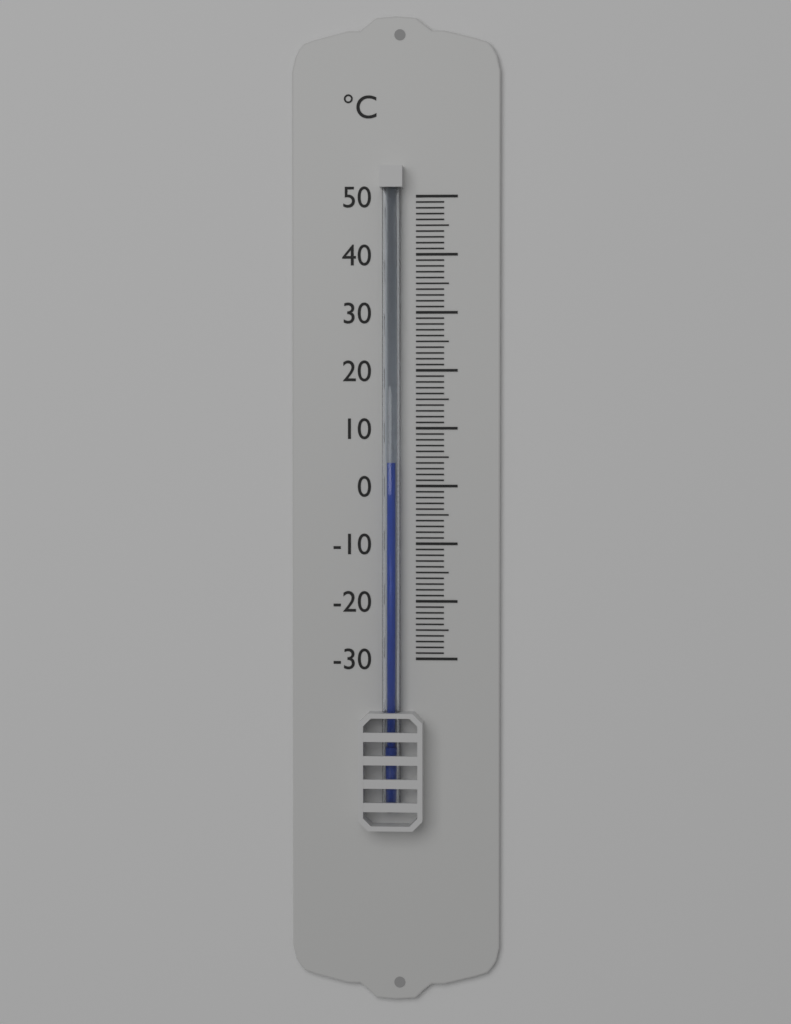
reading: 4 °C
